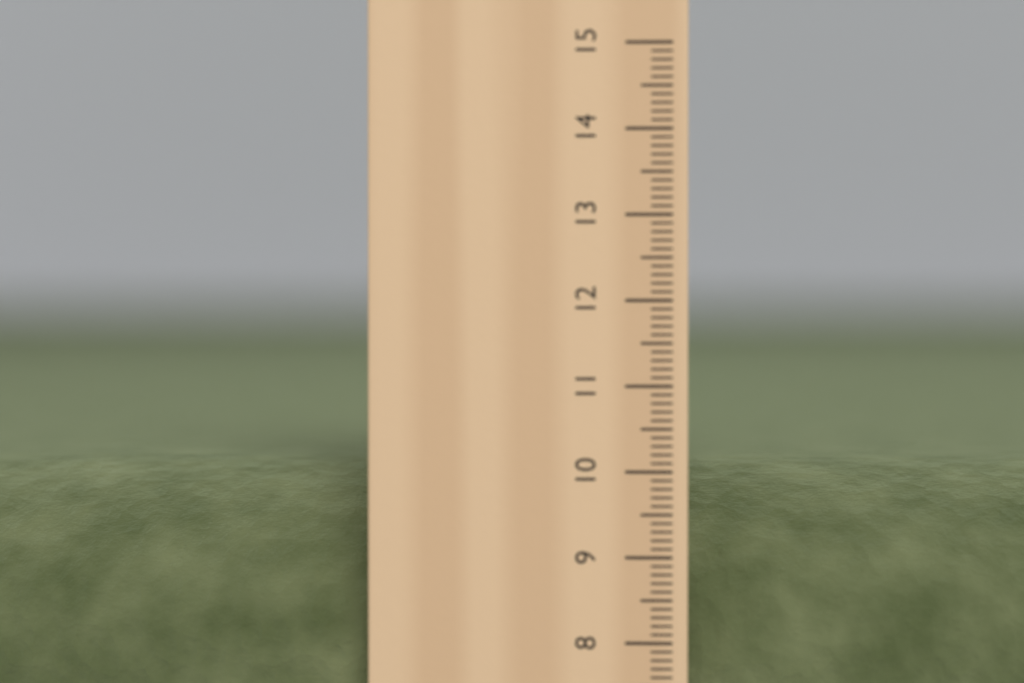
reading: 10.0 cm
